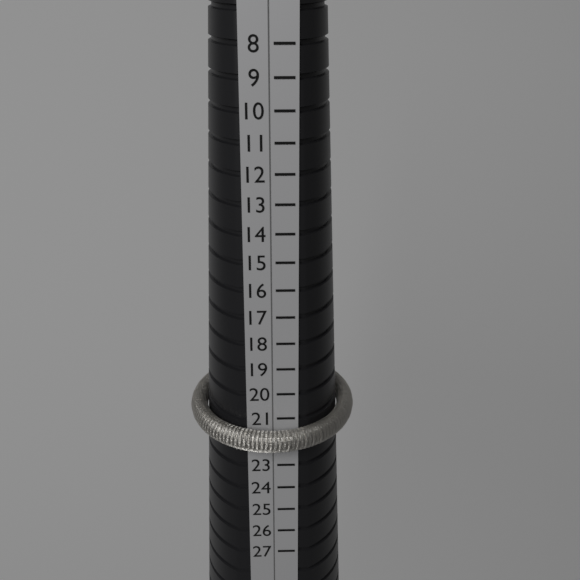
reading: 22 (no unit)
